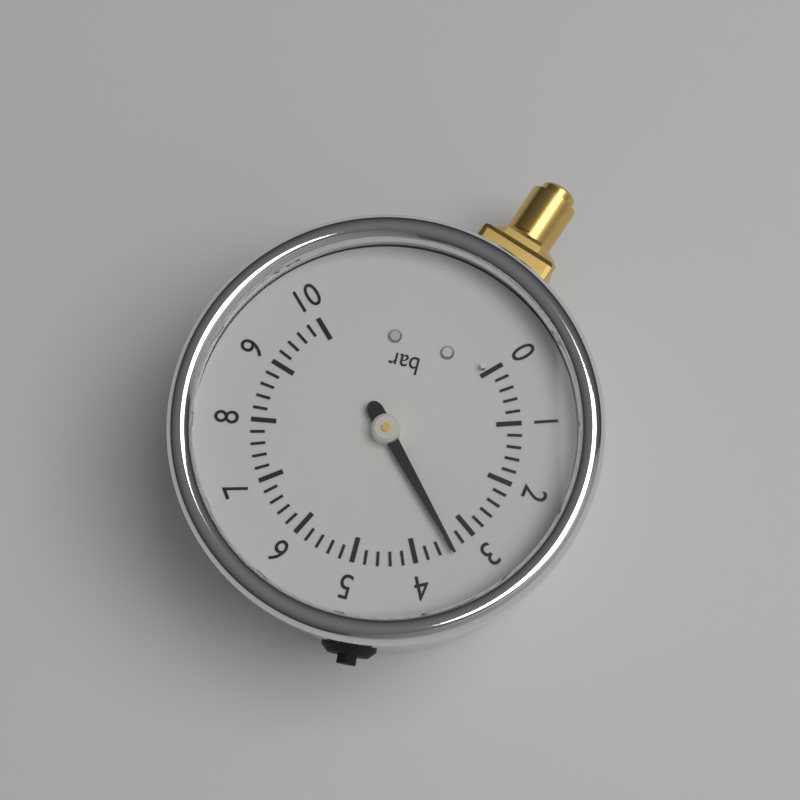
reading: 3.4 bar
